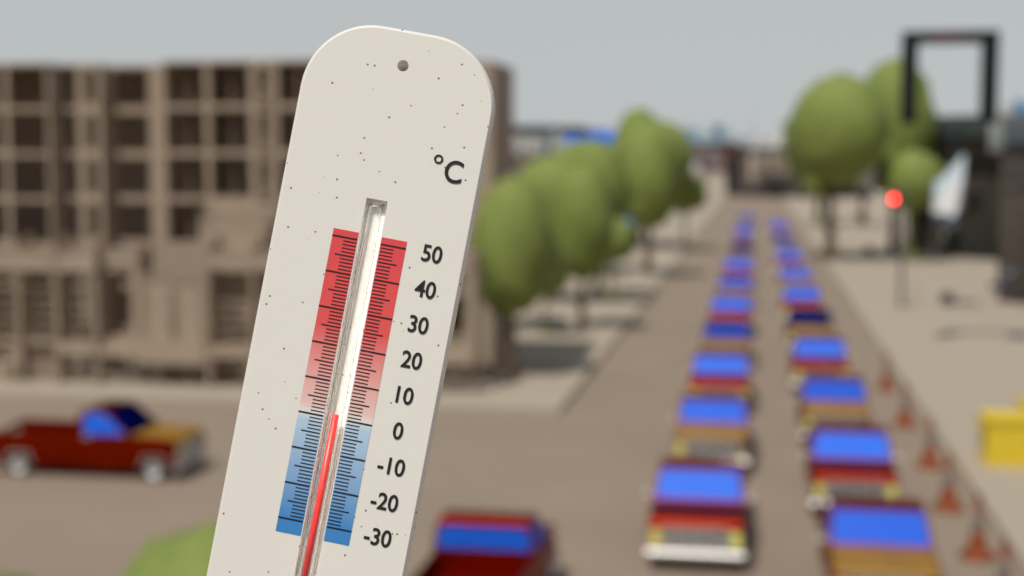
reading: 1 °C
